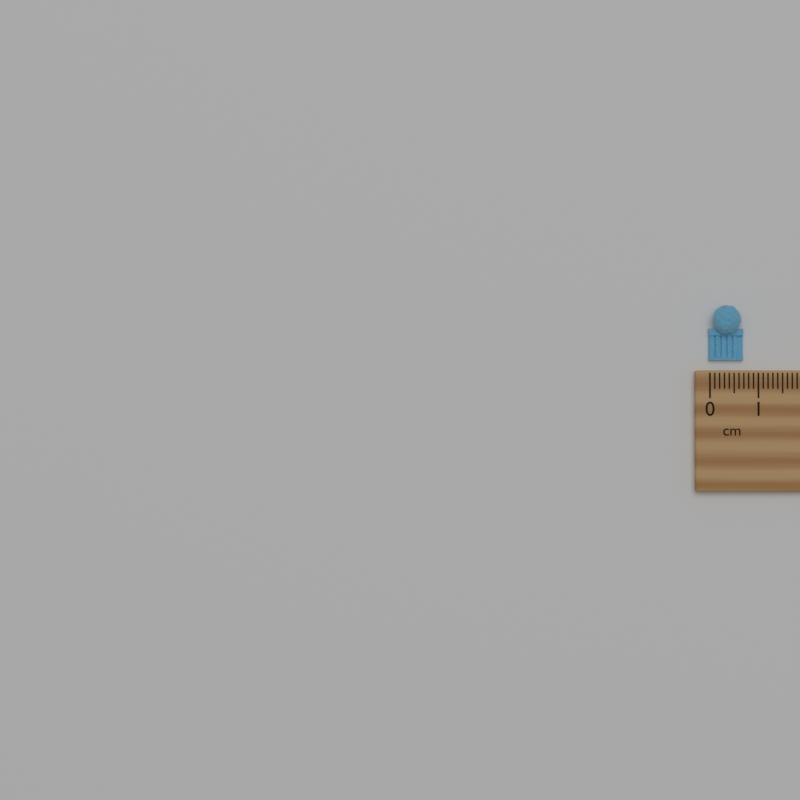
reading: 0.7 cm
